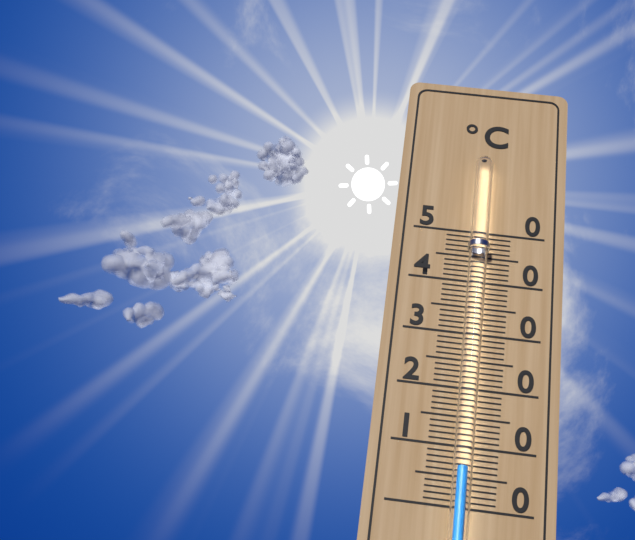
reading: 6 °C
